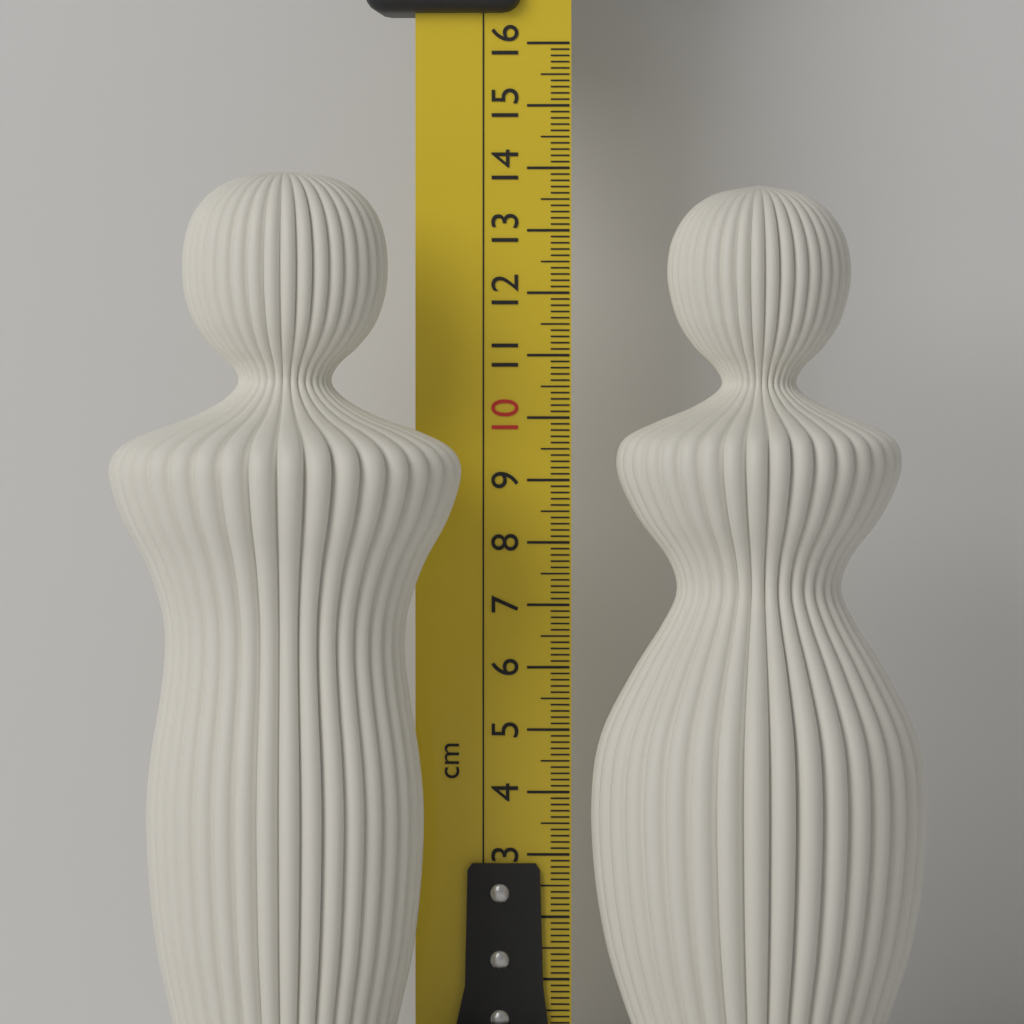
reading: 13.9 cm
